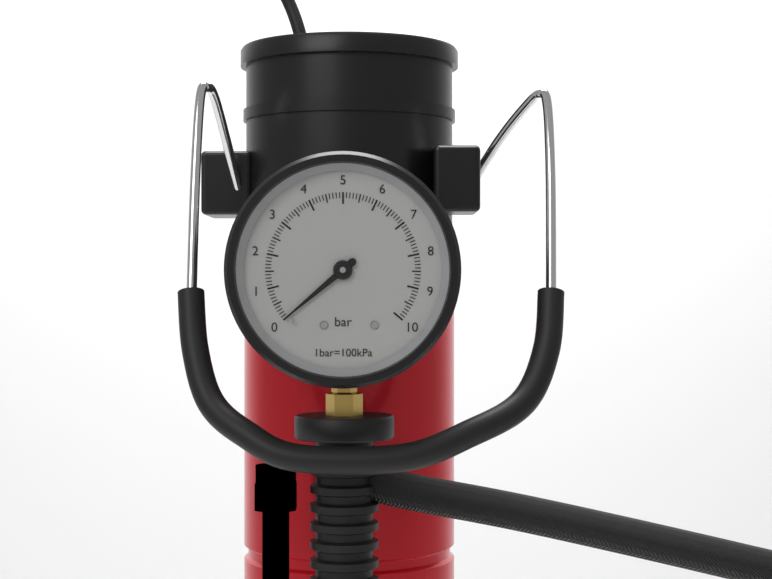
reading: 0.0 bar
